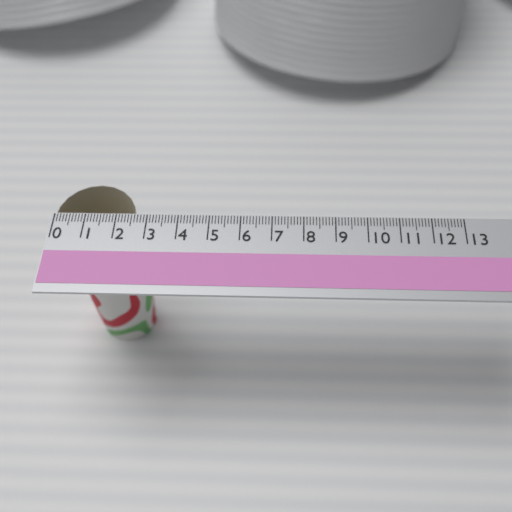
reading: 2.6 (no unit)
